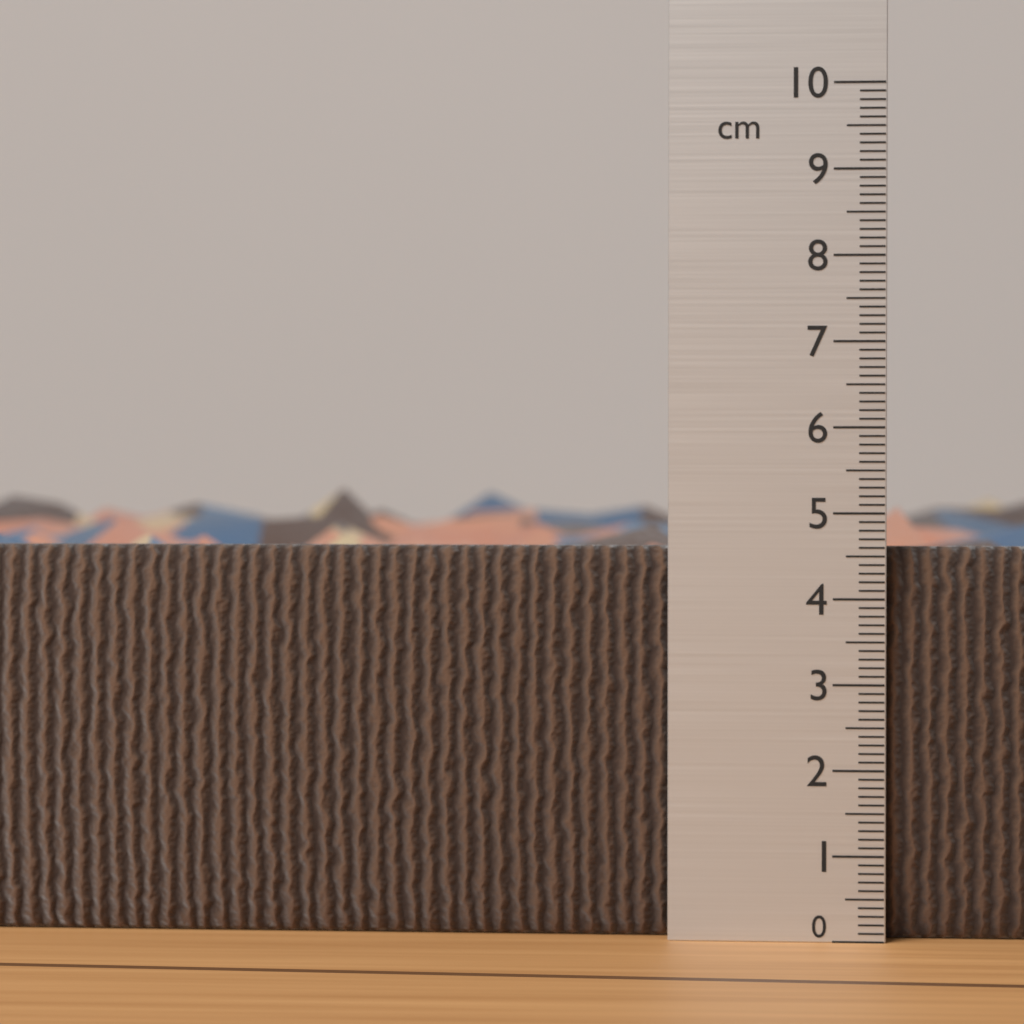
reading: 4.6 cm
